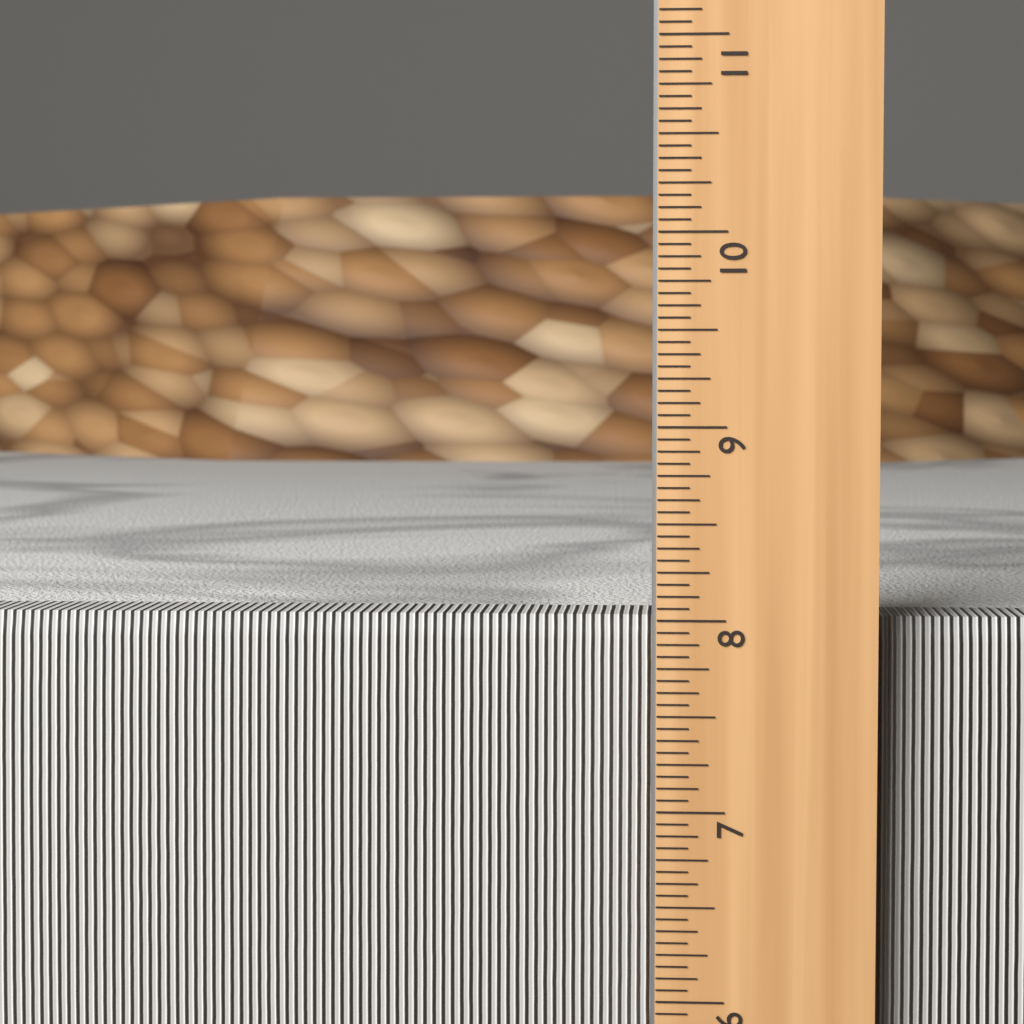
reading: 8.0000 in
